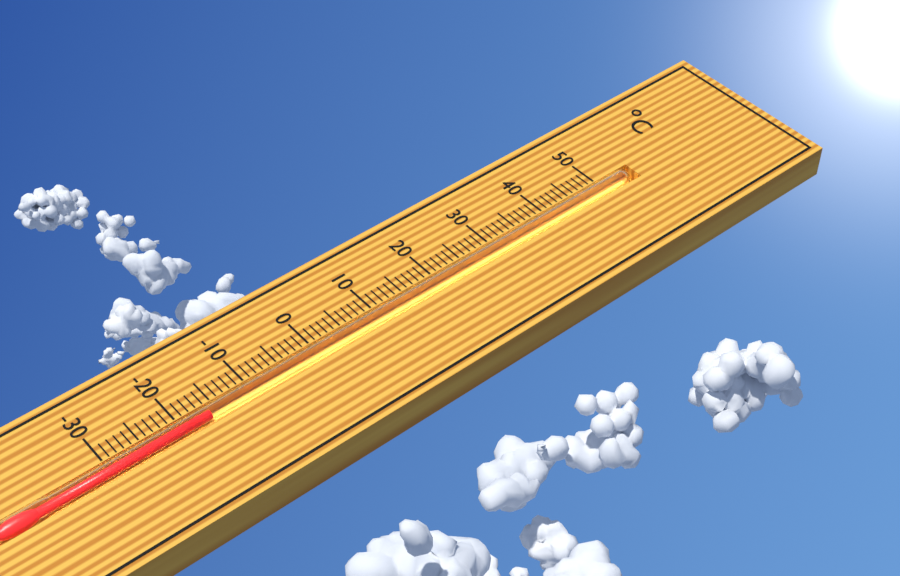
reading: -16 °C
